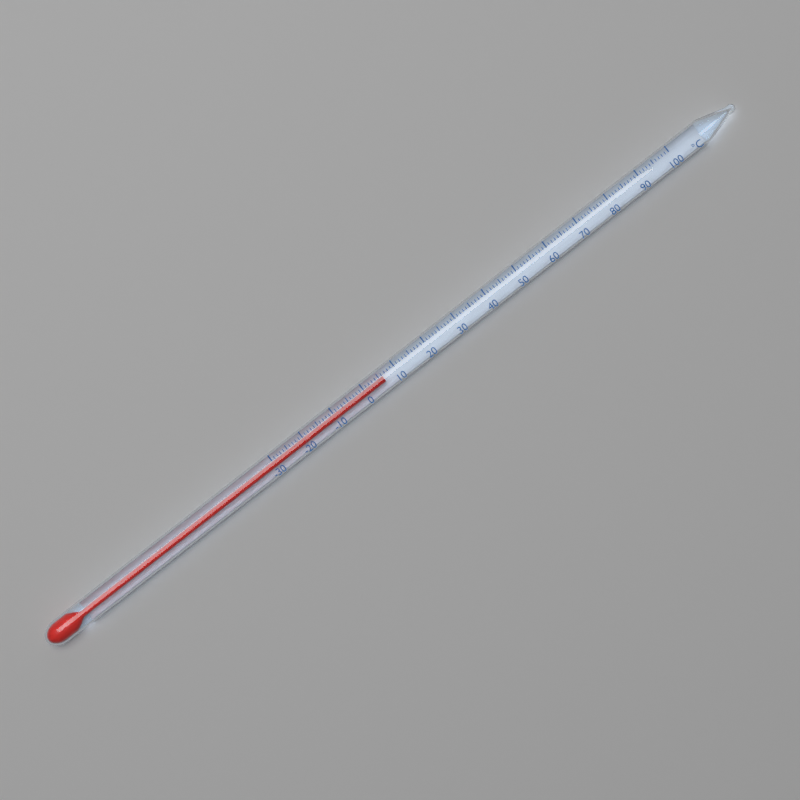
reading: 6 °C
